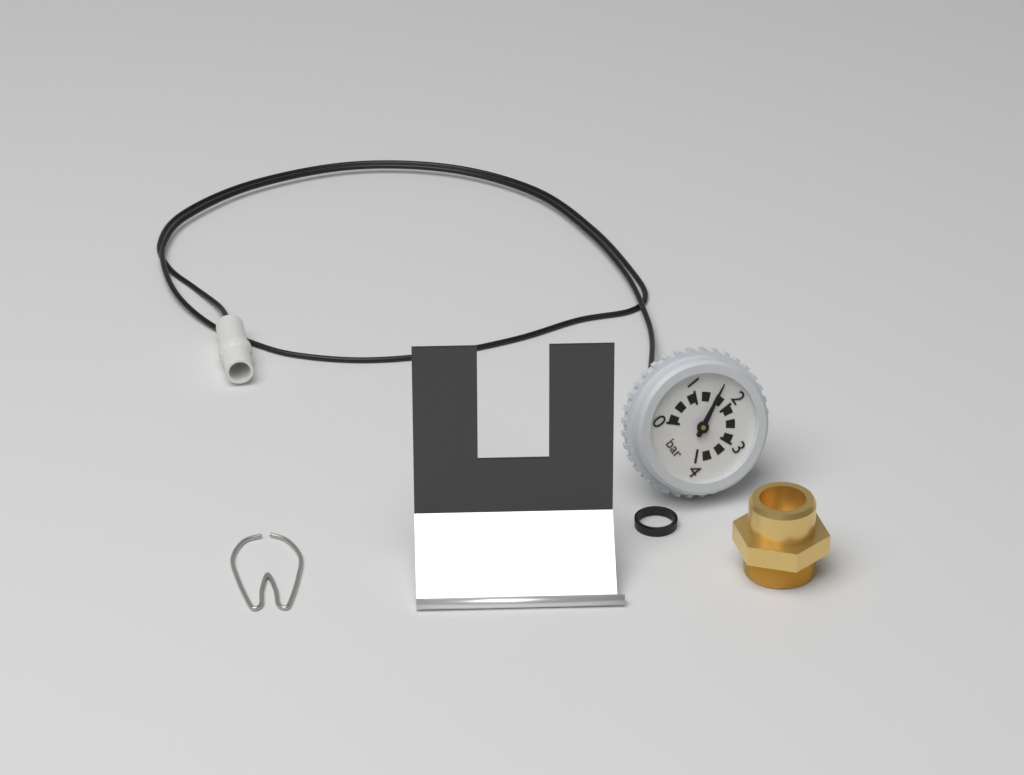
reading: 1.6 bar
